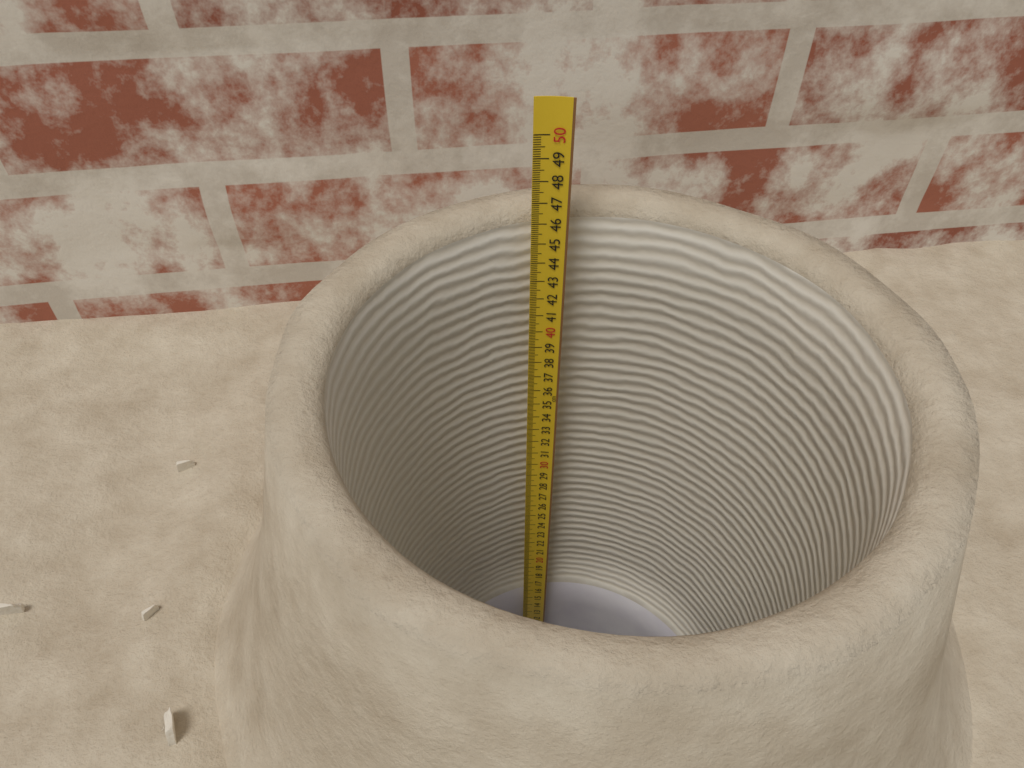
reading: 46.2 cm
